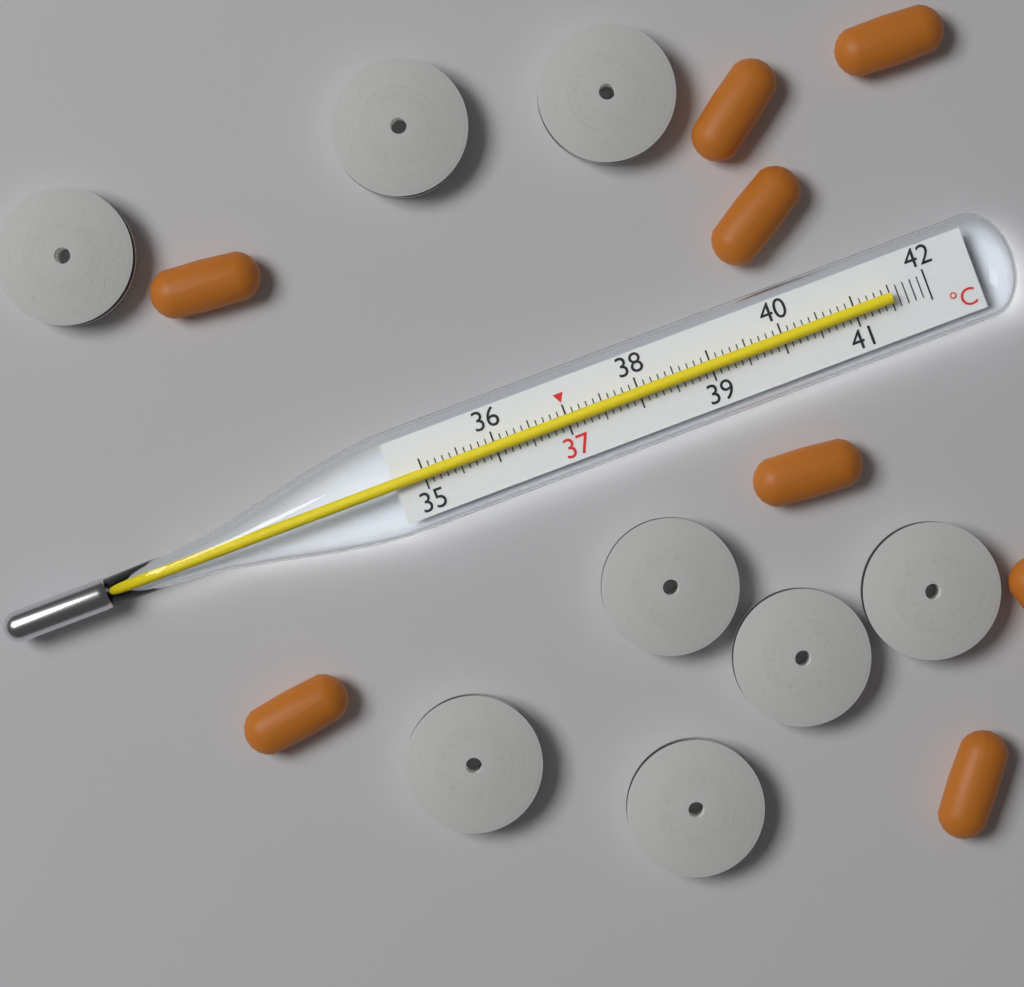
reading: 41.5 °C
